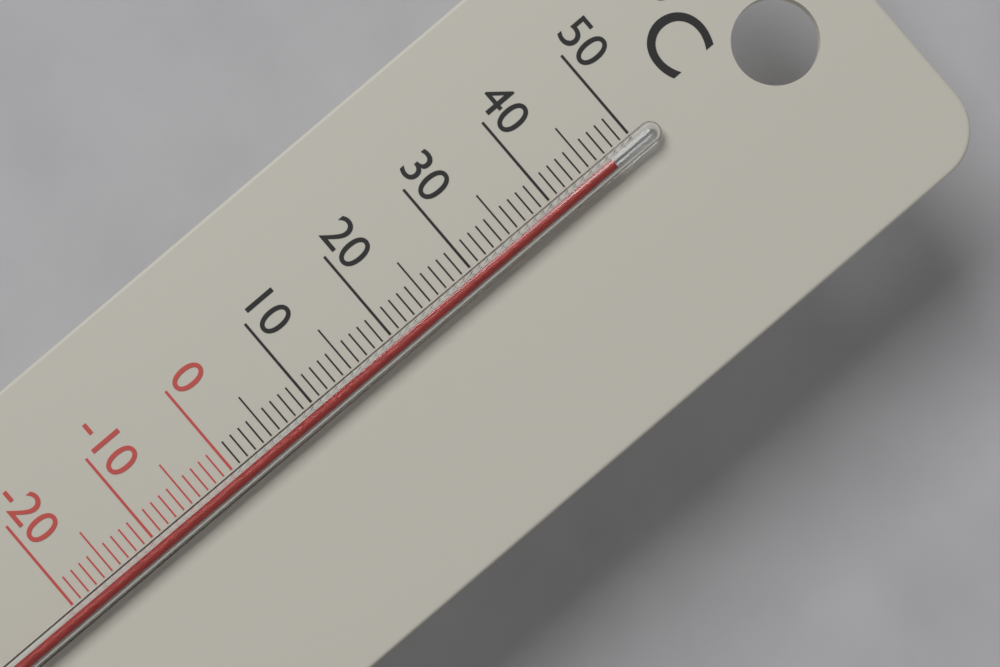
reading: 47 °C
